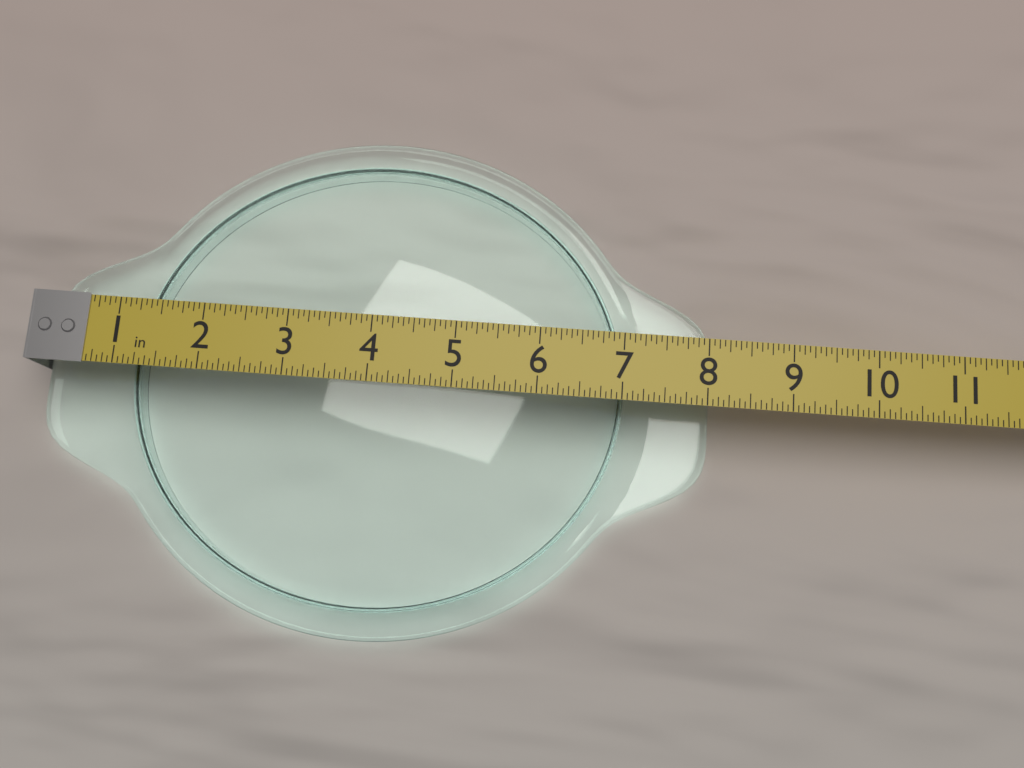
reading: 8.1250 in
